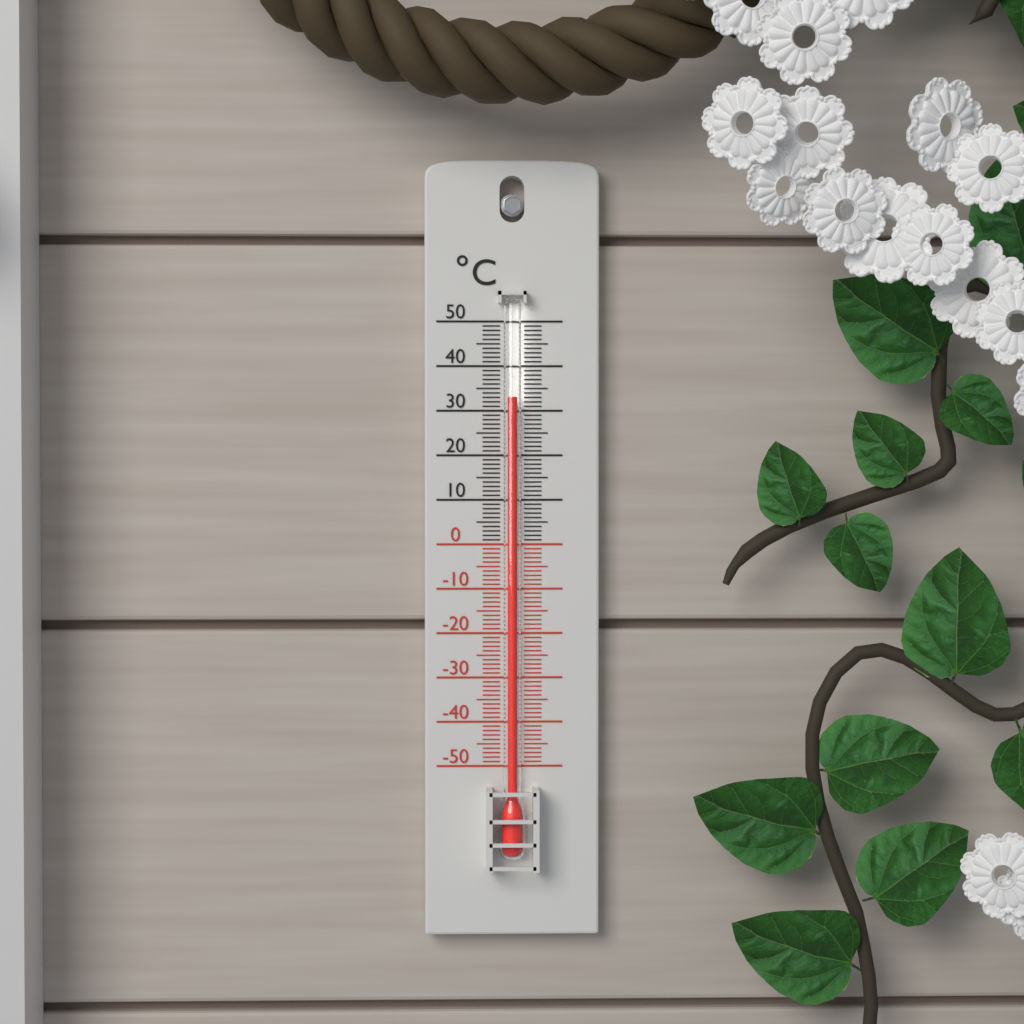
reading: 33 °C
